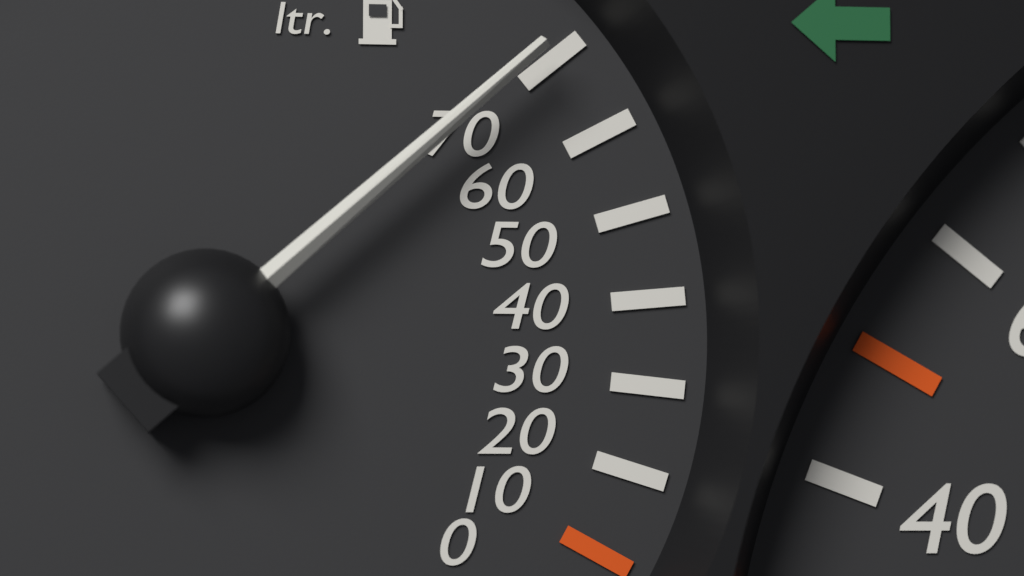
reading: 72 ltr.
